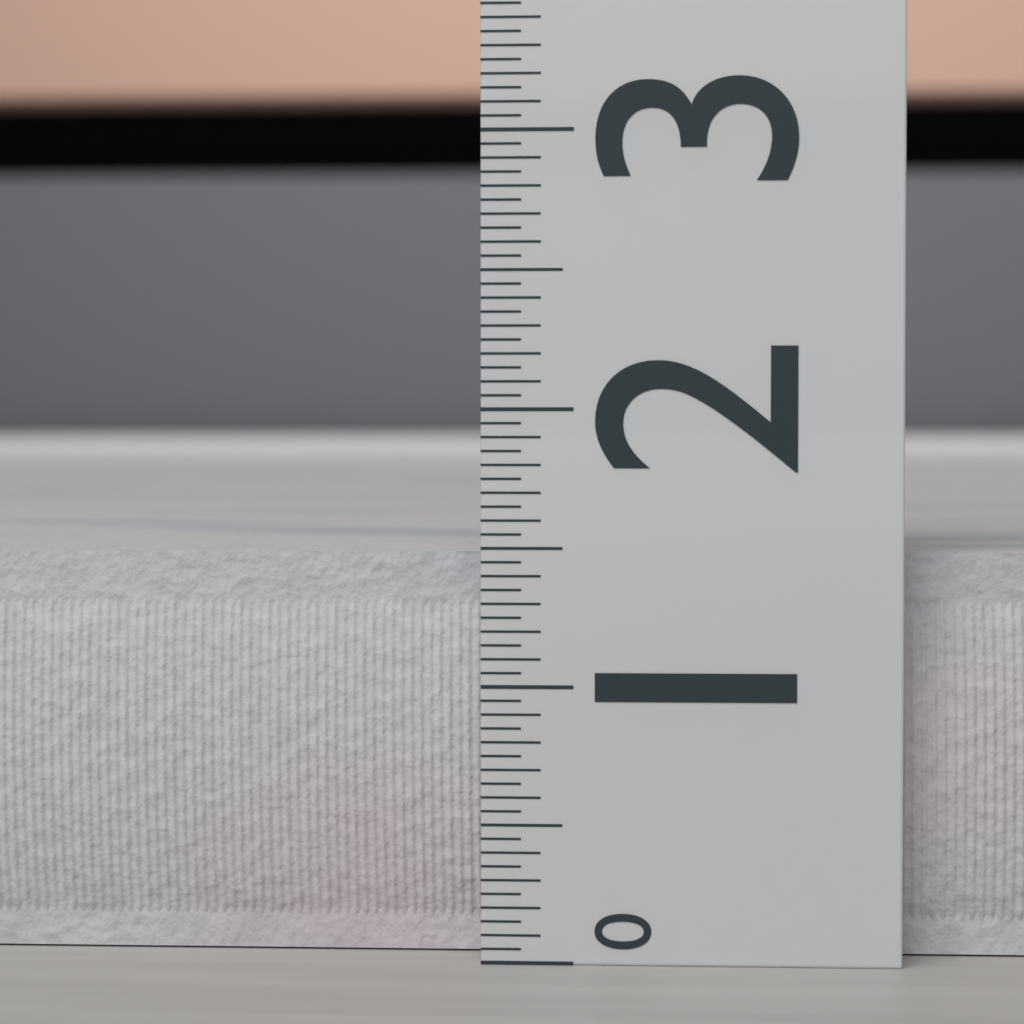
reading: 1.50 (no unit)
